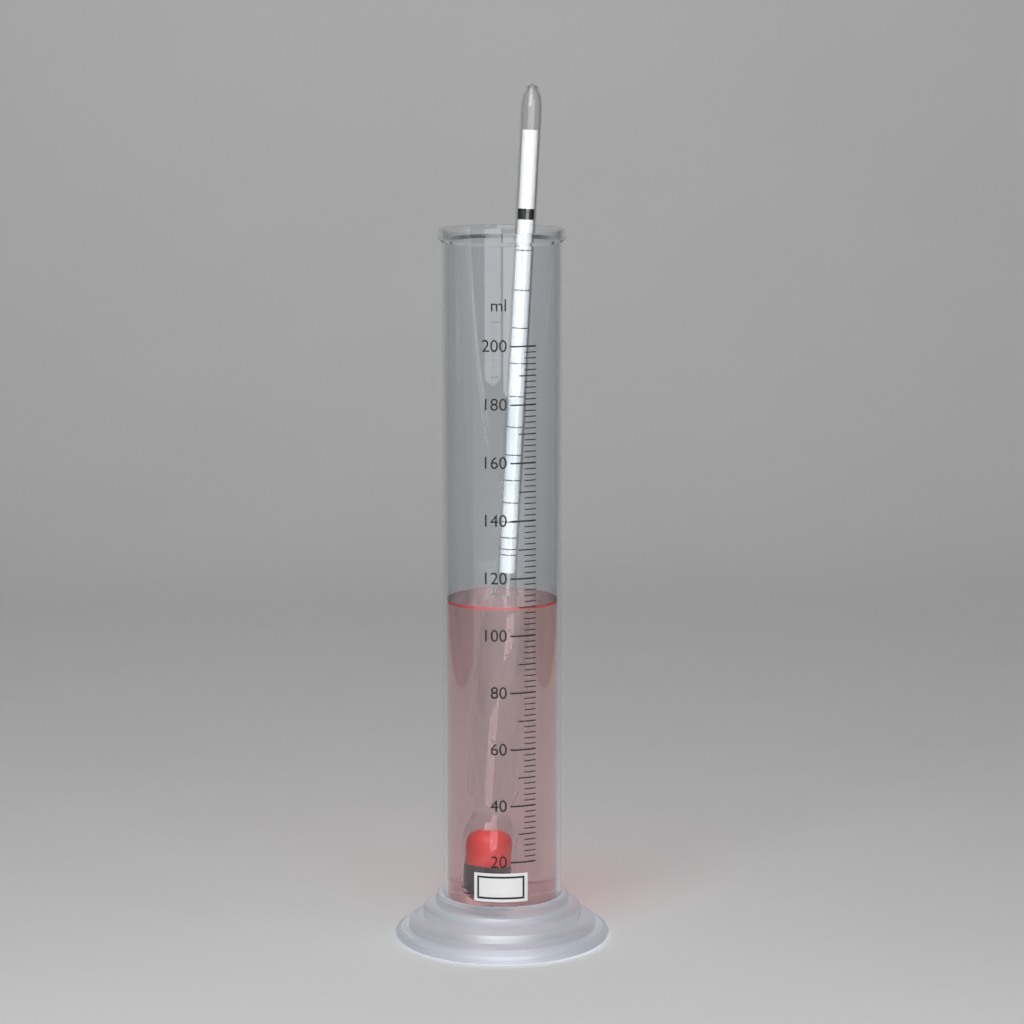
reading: 110 ml
